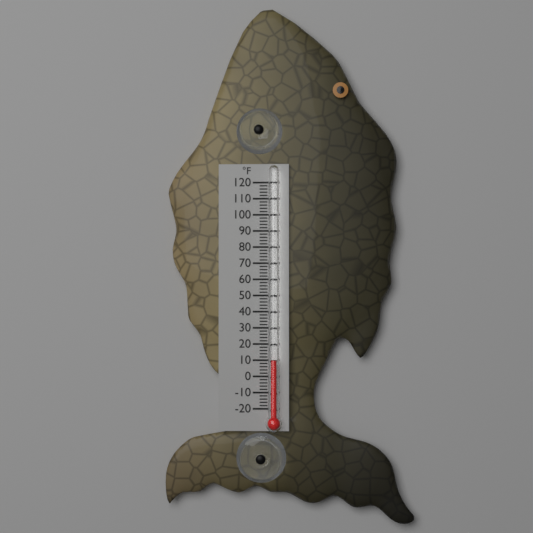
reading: 10 °F
